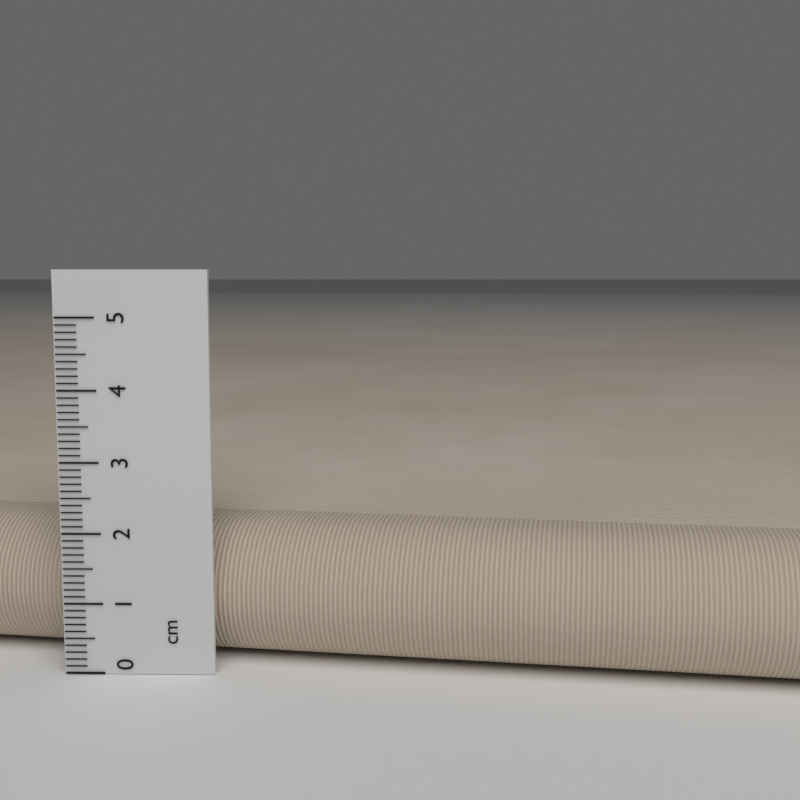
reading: 2.0 cm
